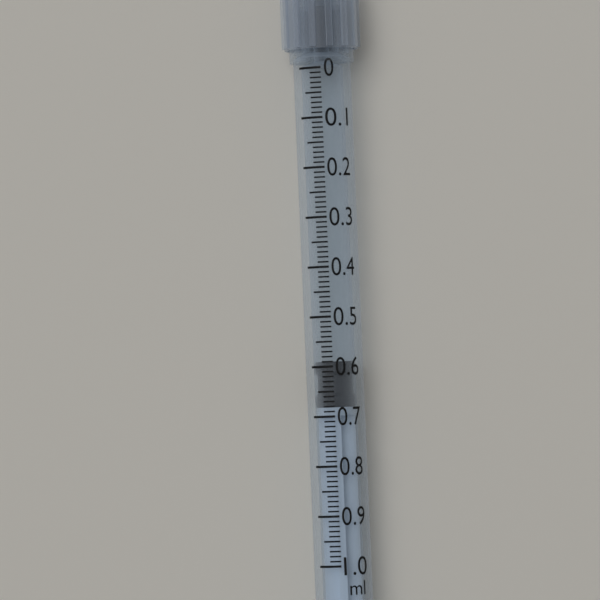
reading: 0.59 ml
